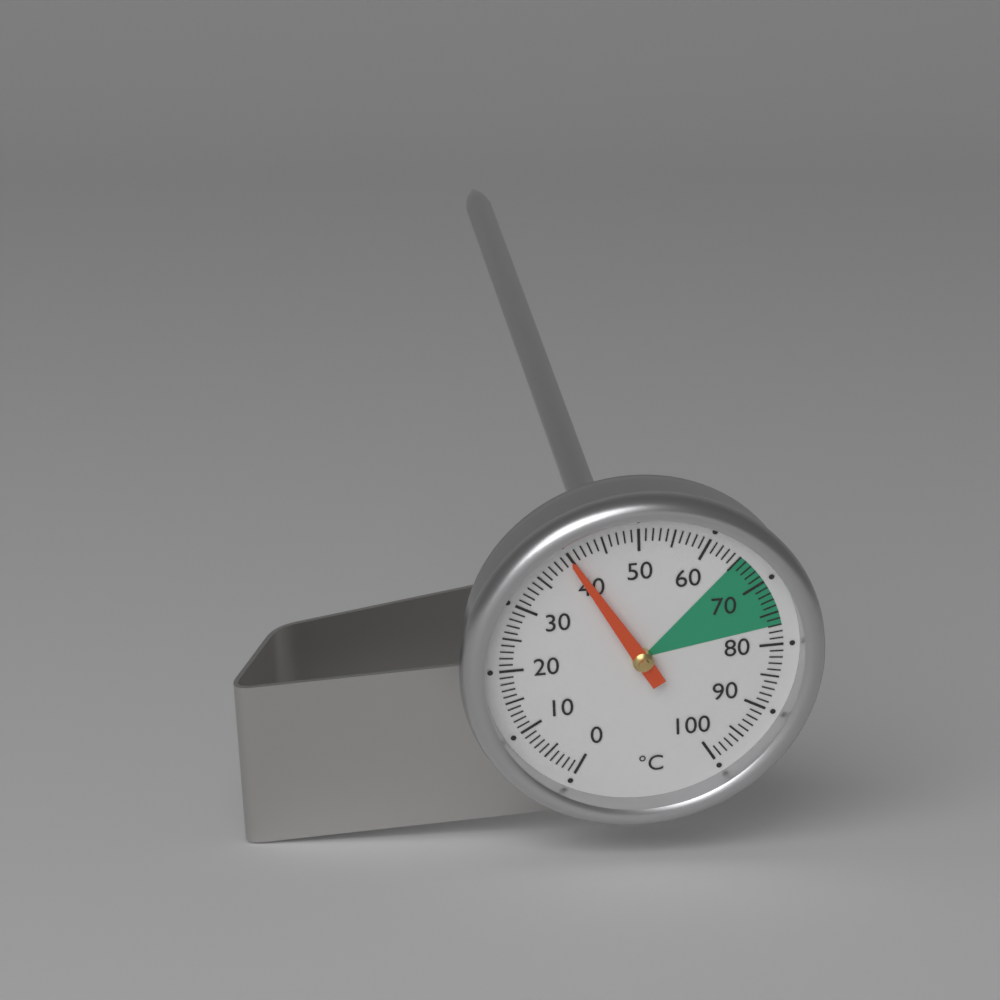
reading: 40 °C
